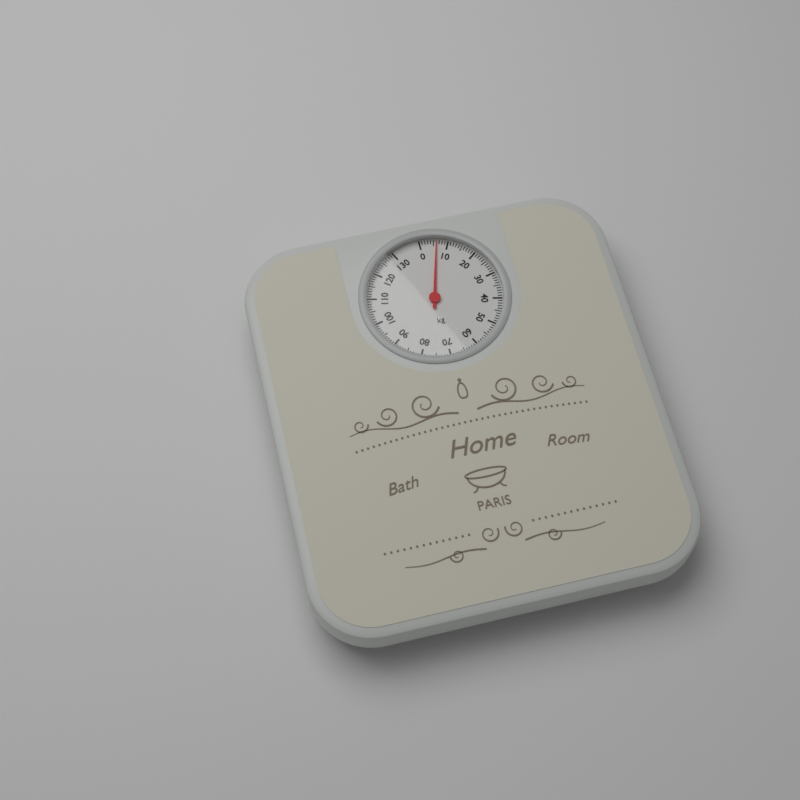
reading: 6 kg
